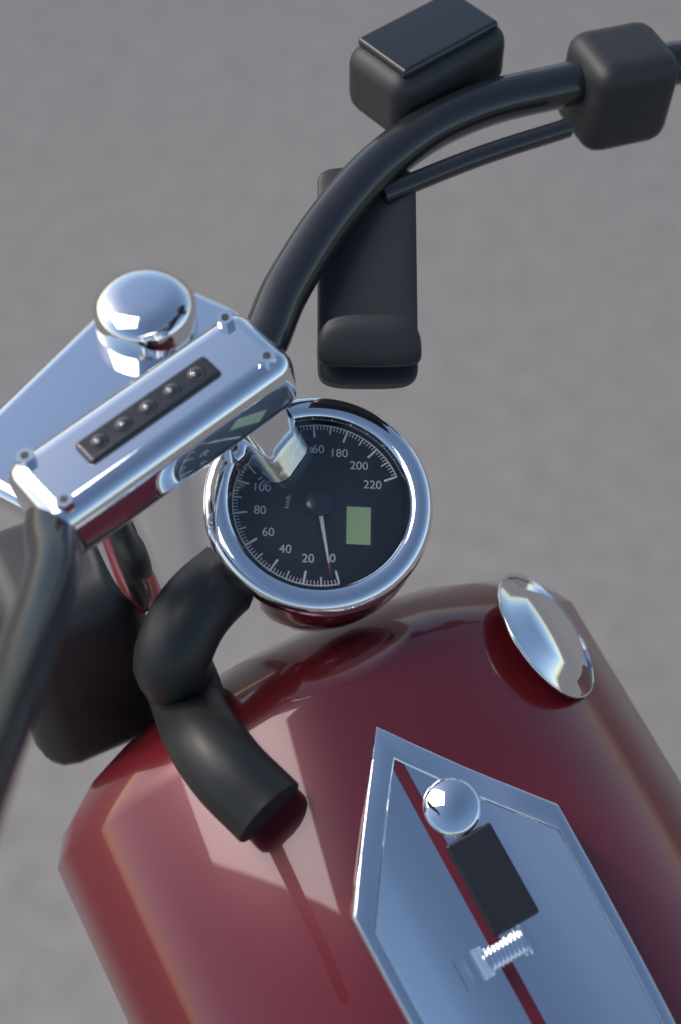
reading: 4 km/h
